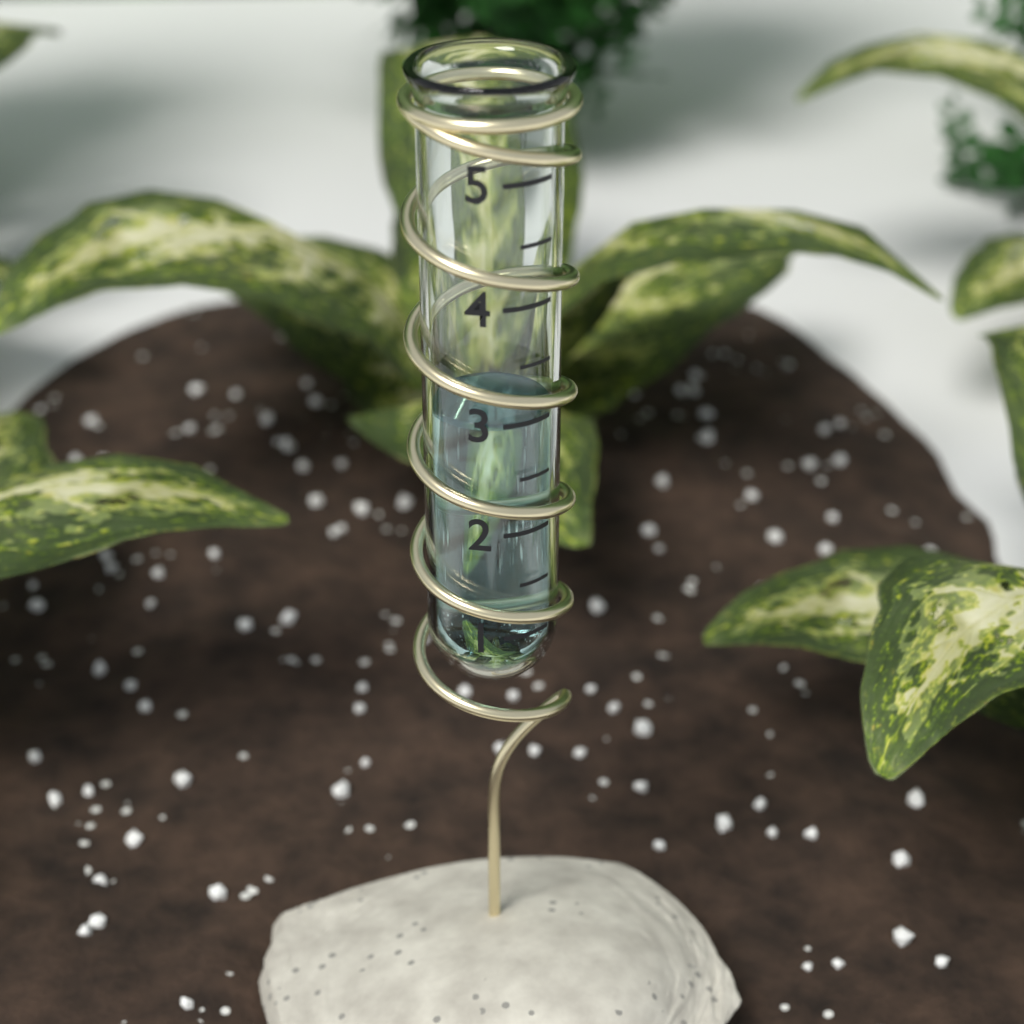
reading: 3.0 (no unit)
